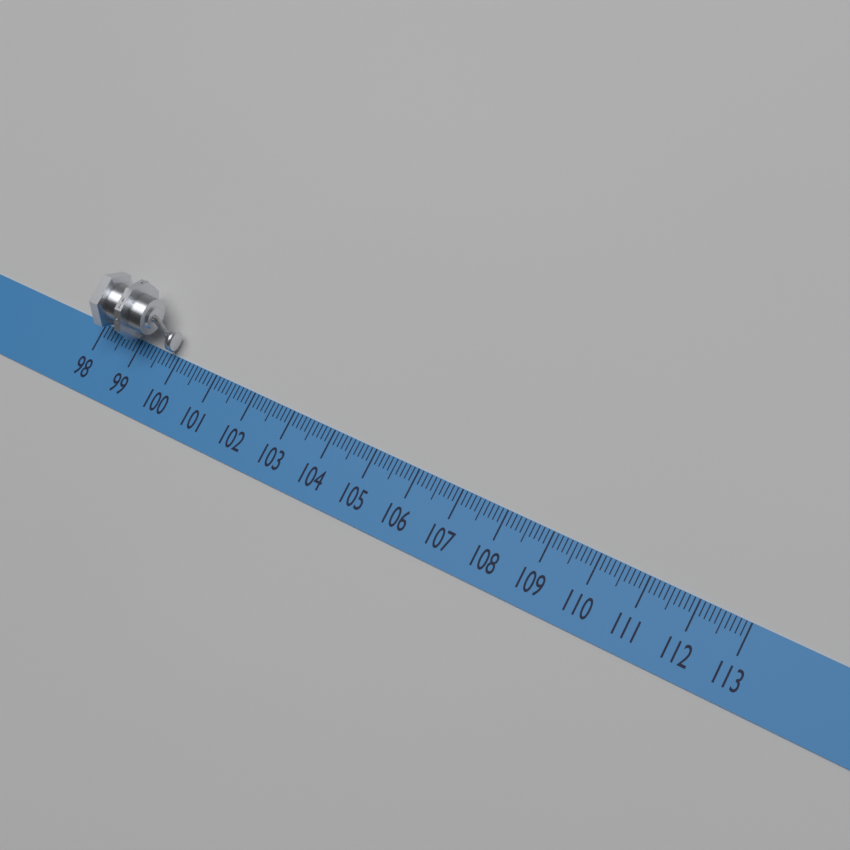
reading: 99.9 (no unit)
